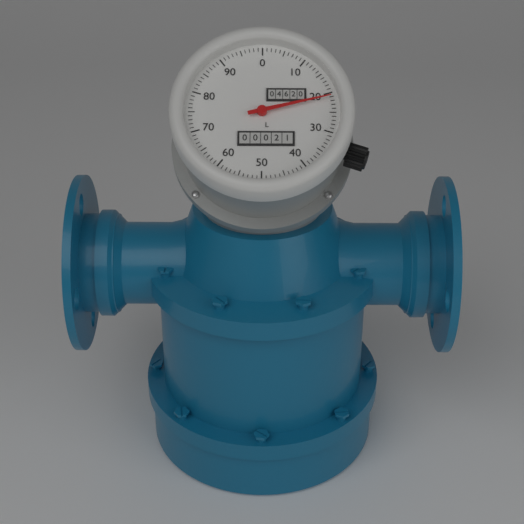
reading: 21 L
